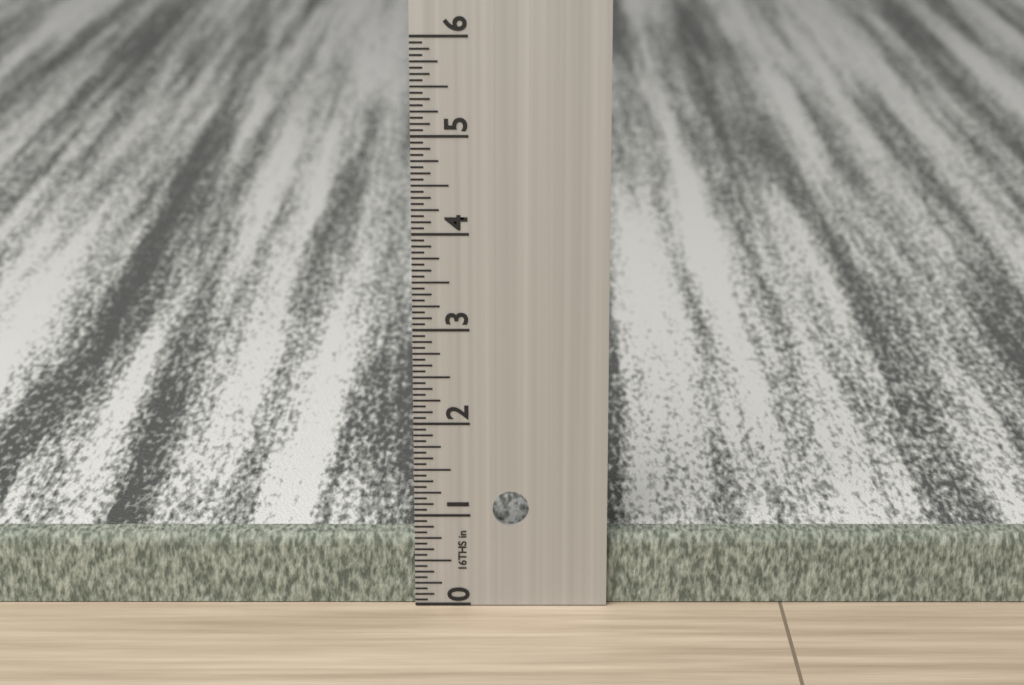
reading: 0.7500 in
